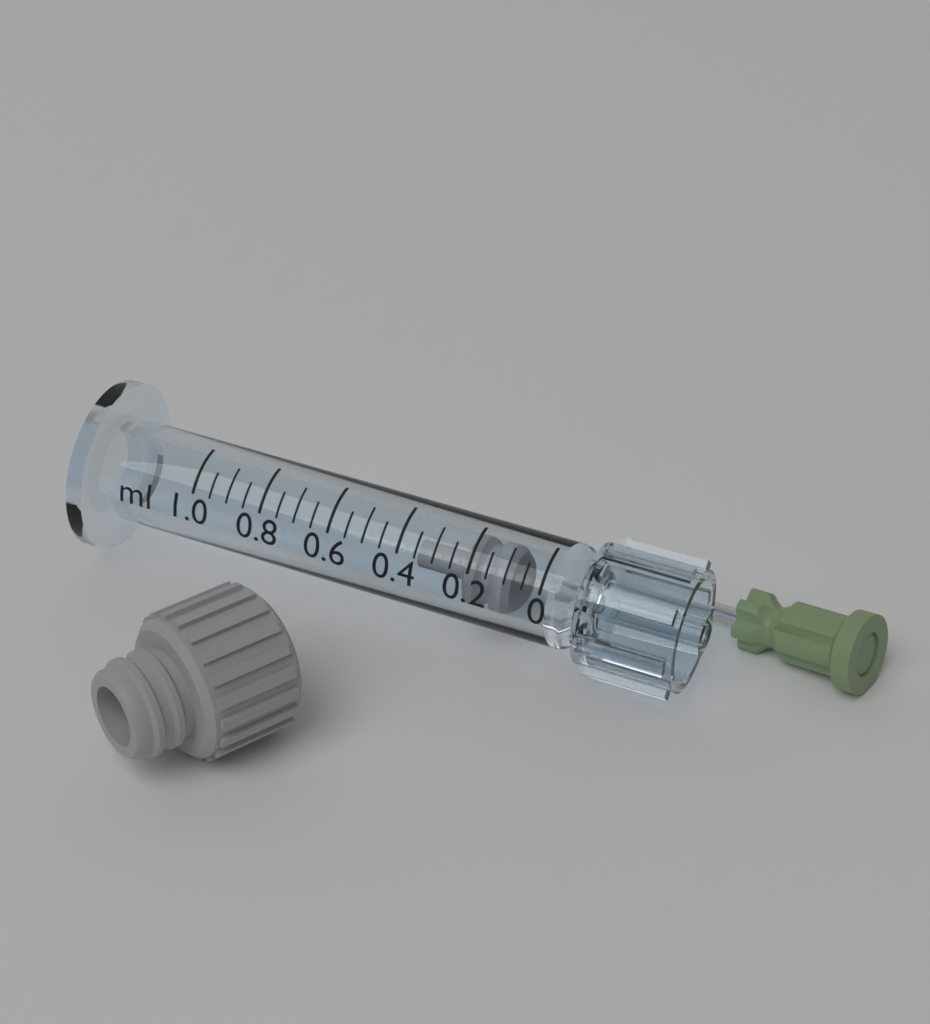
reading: 0.10 ml
